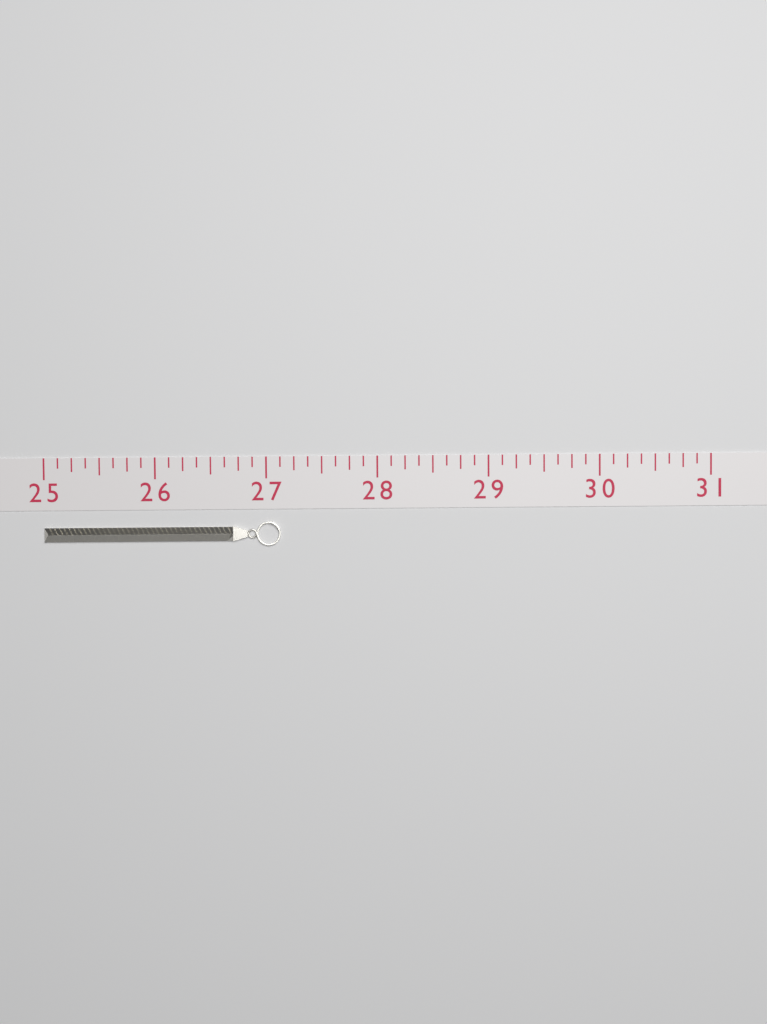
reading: 27.125 (no unit)
